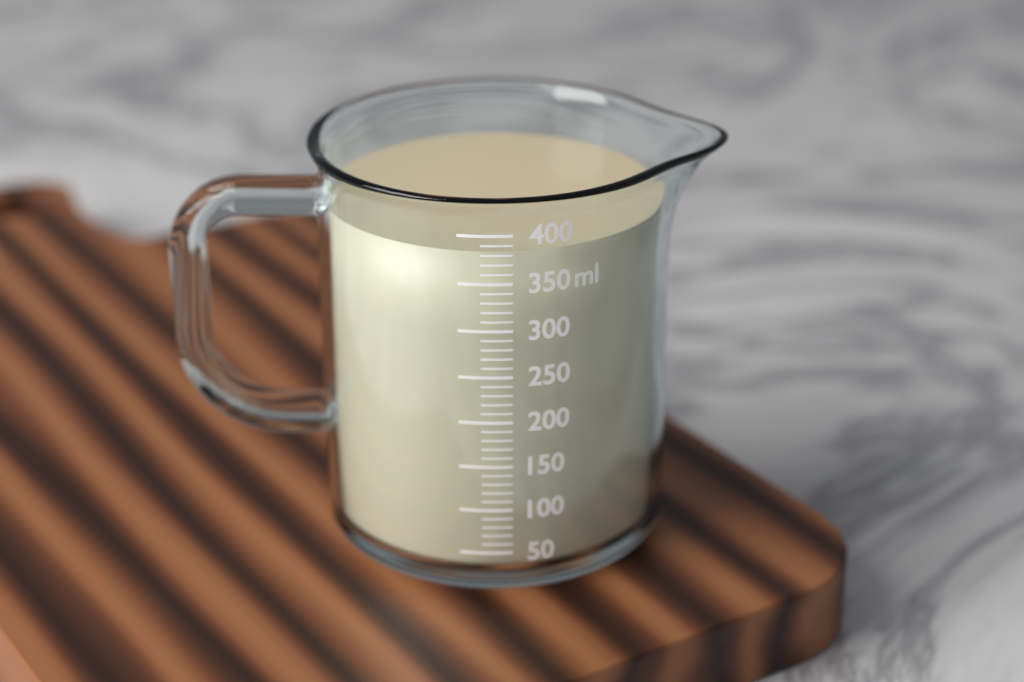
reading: 380 ml
